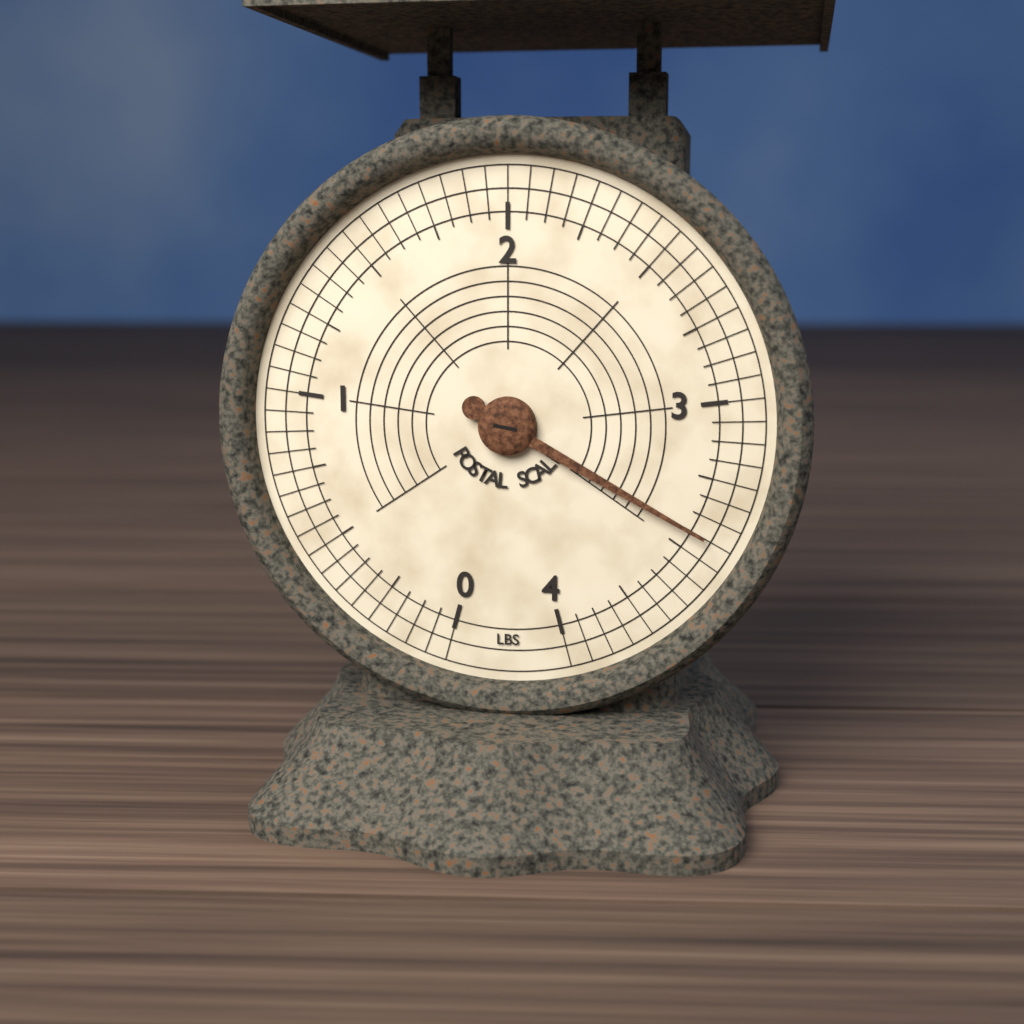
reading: 3.4375 lbs
